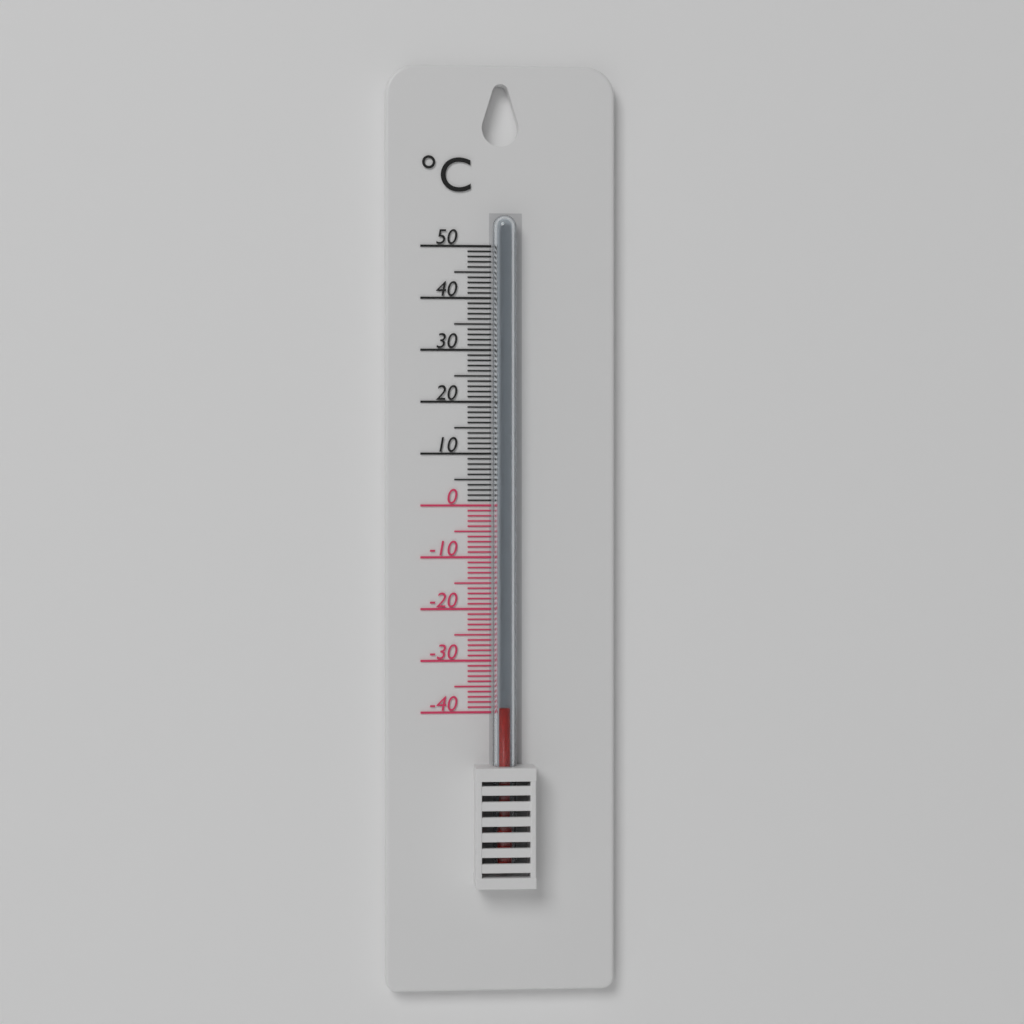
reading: -39 °C
